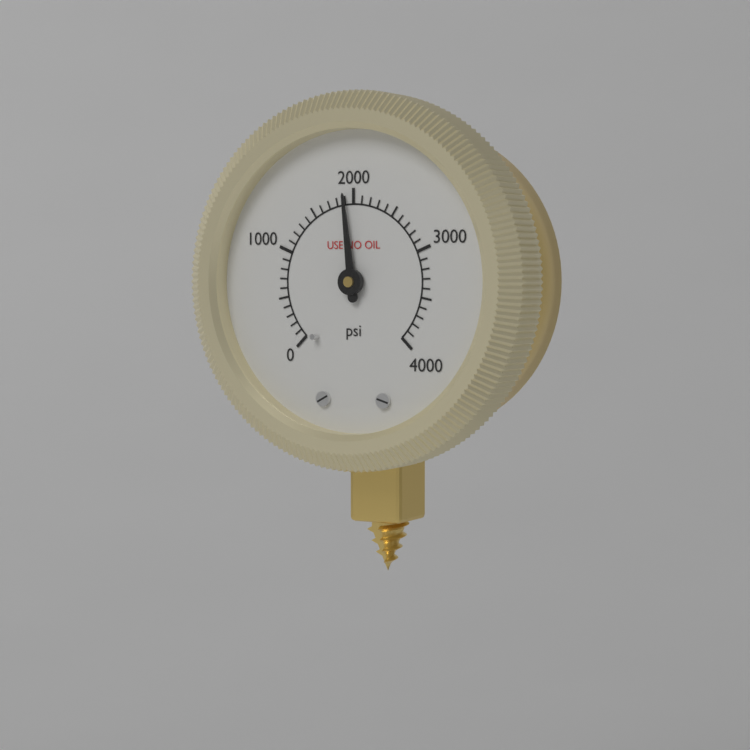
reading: 1900 psi
